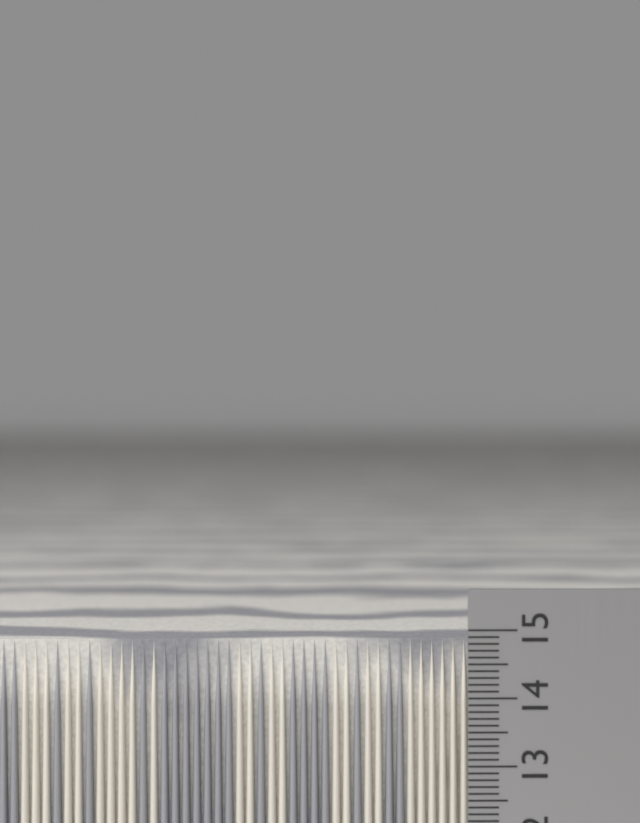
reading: 14.8 cm
